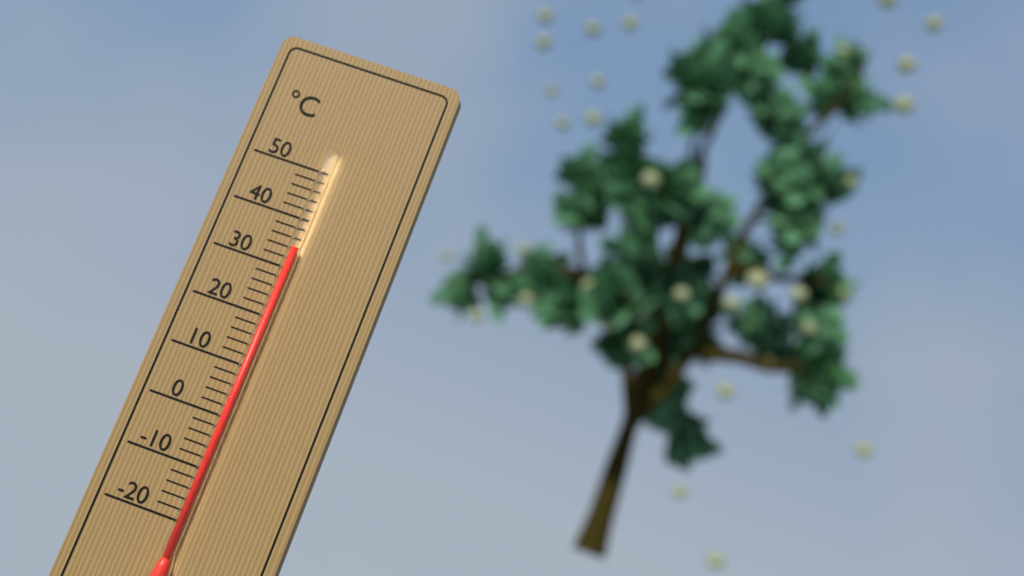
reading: 34 °C
